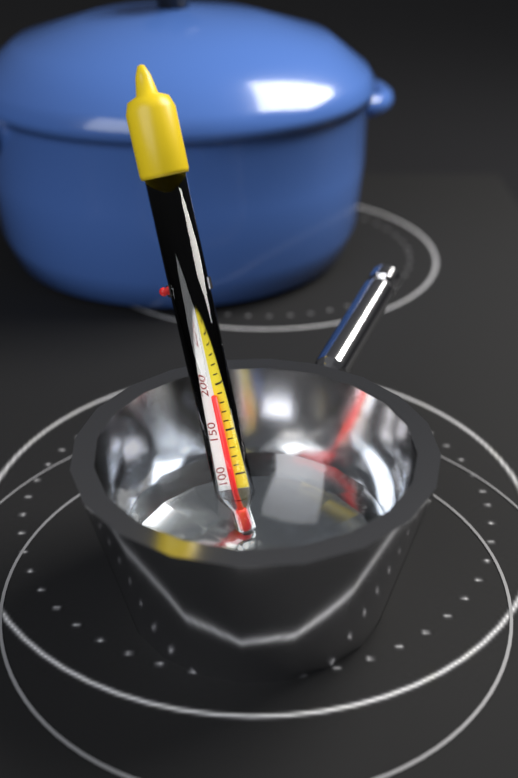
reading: 190 °F
